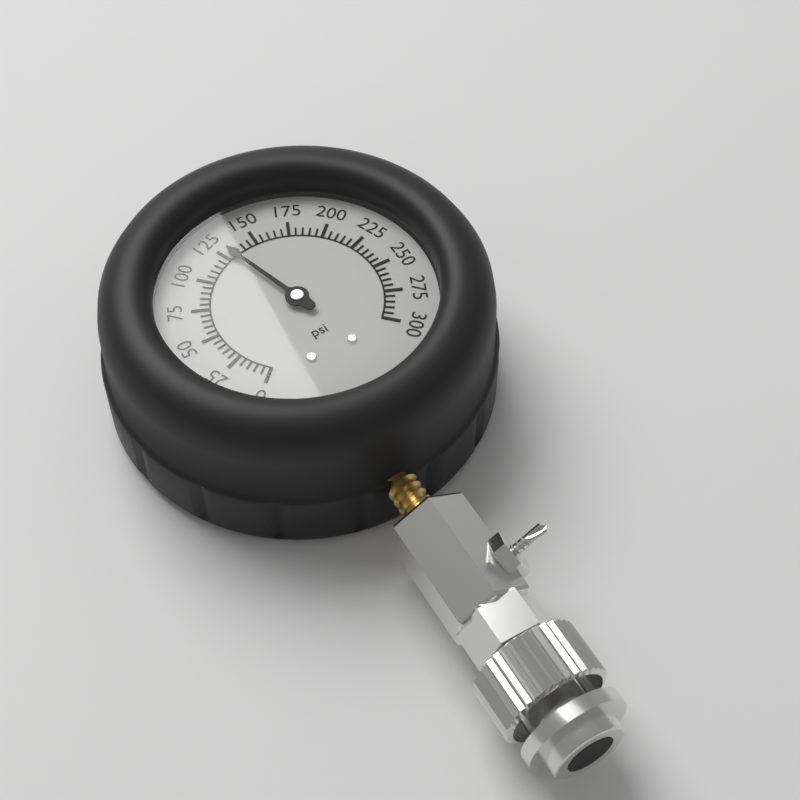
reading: 130 psi
